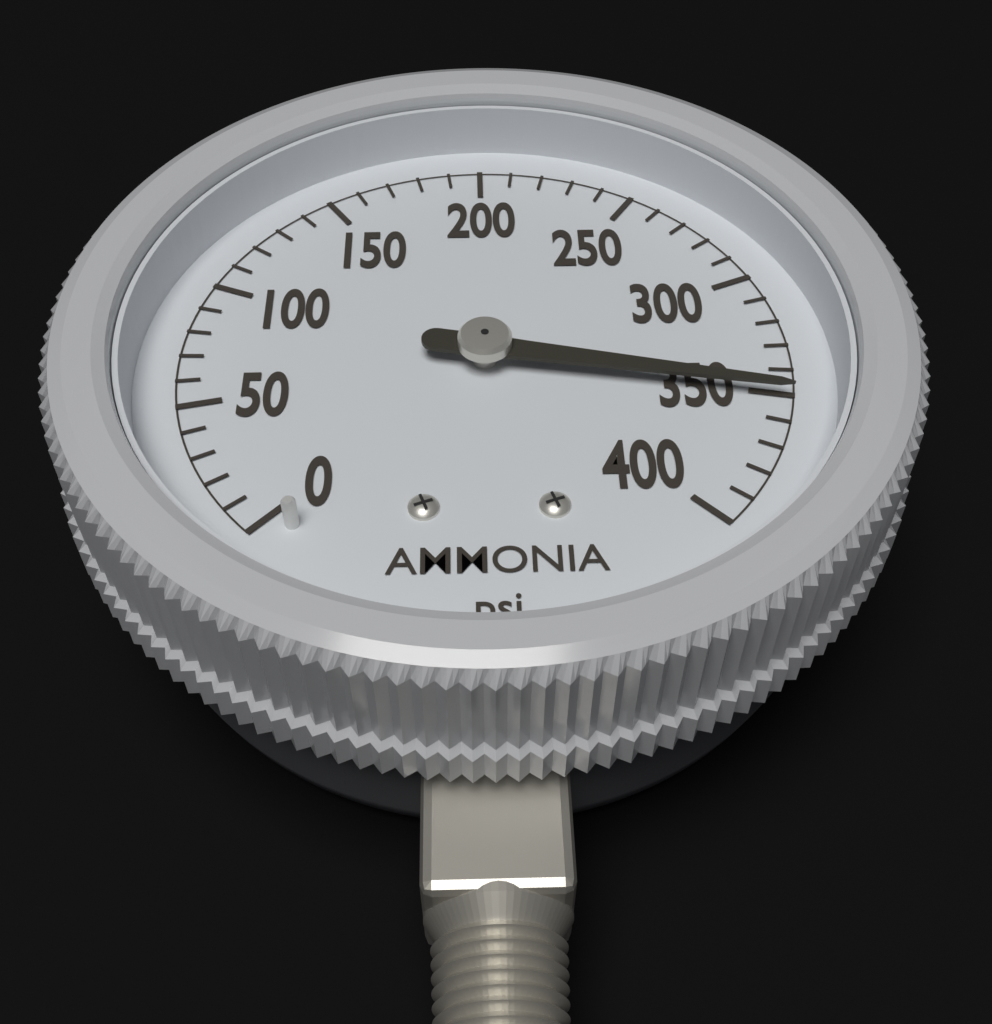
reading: 350 psi
